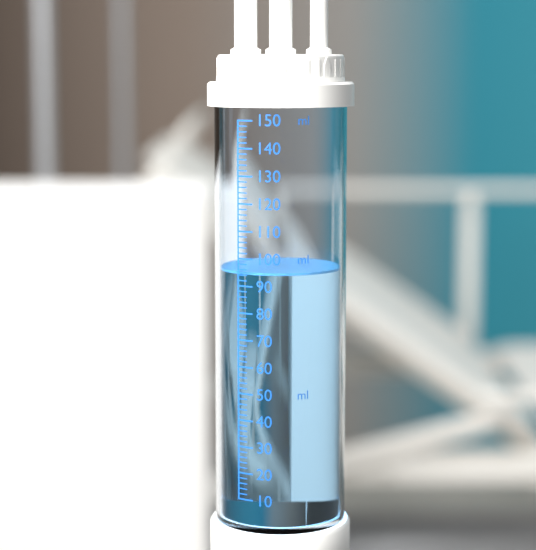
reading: 95 ml
